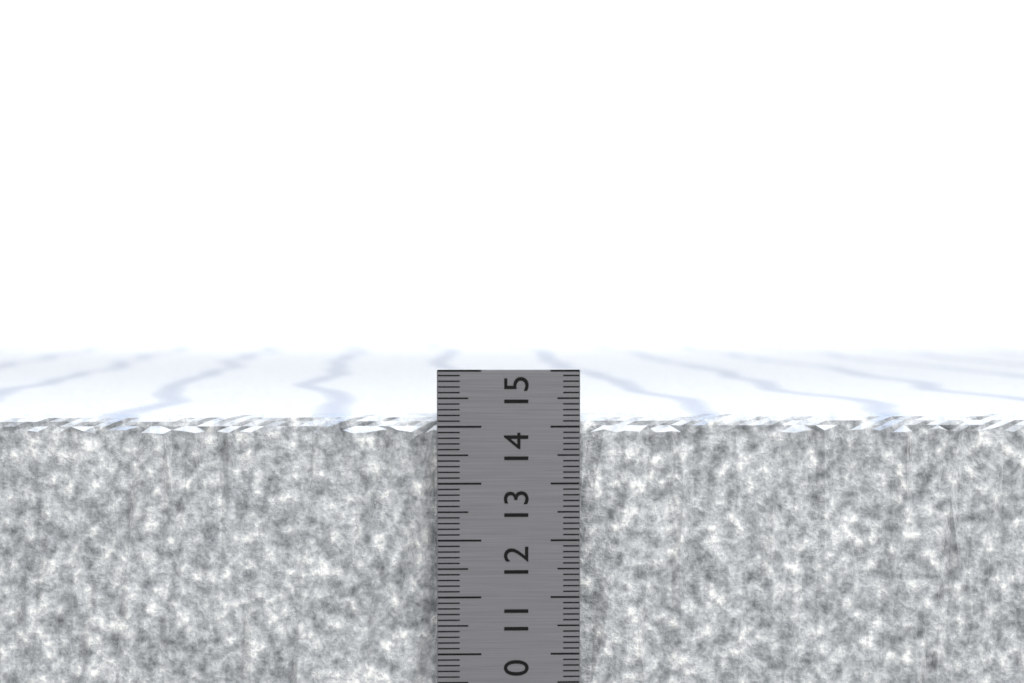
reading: 14.2 cm
